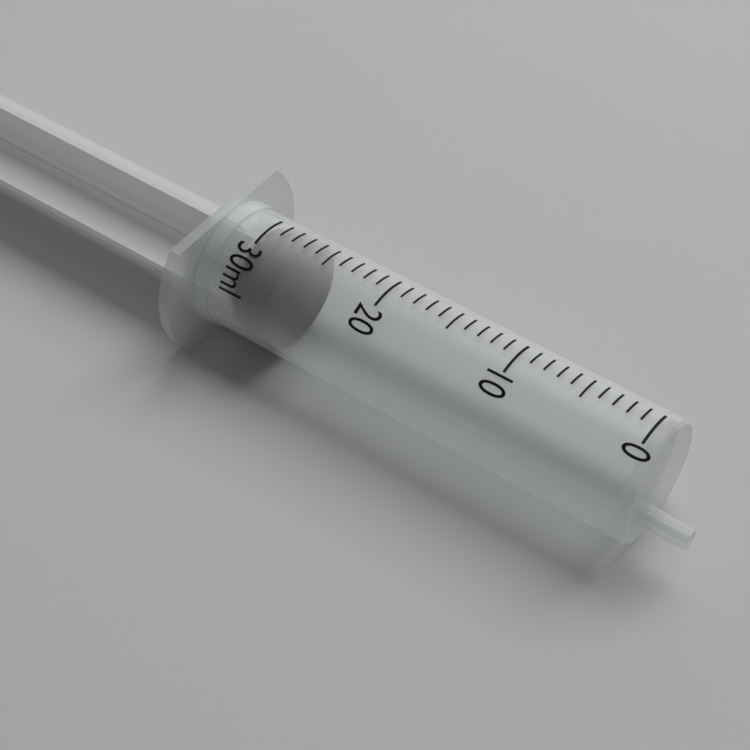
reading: 27 ml
